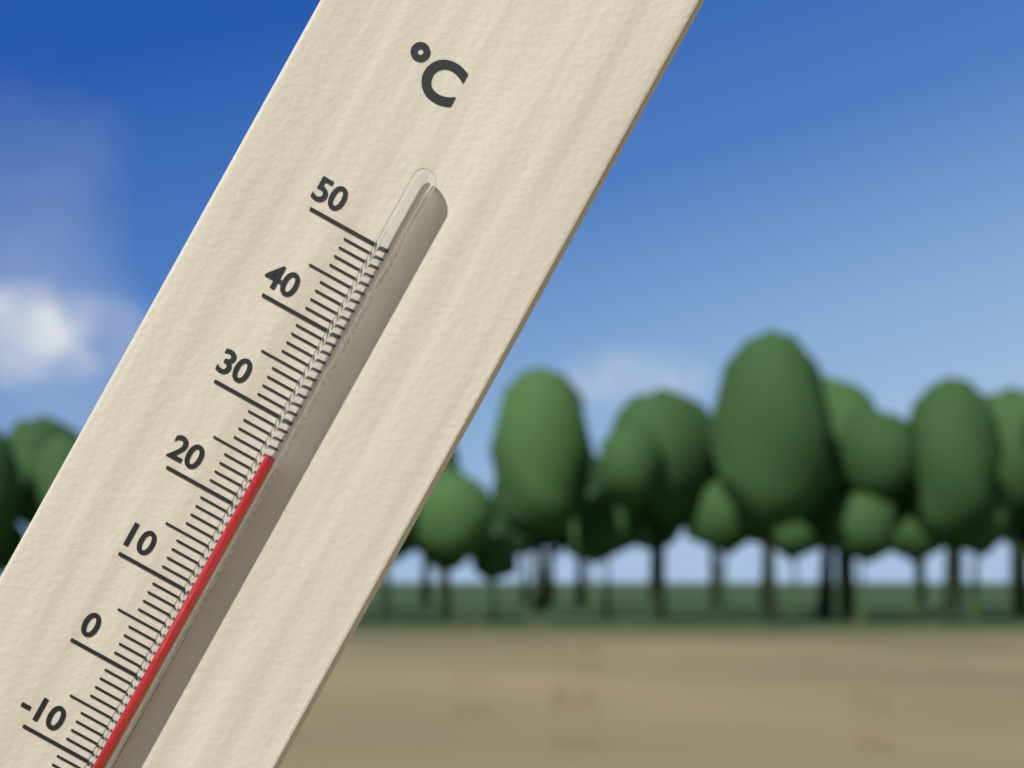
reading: 26 °C
